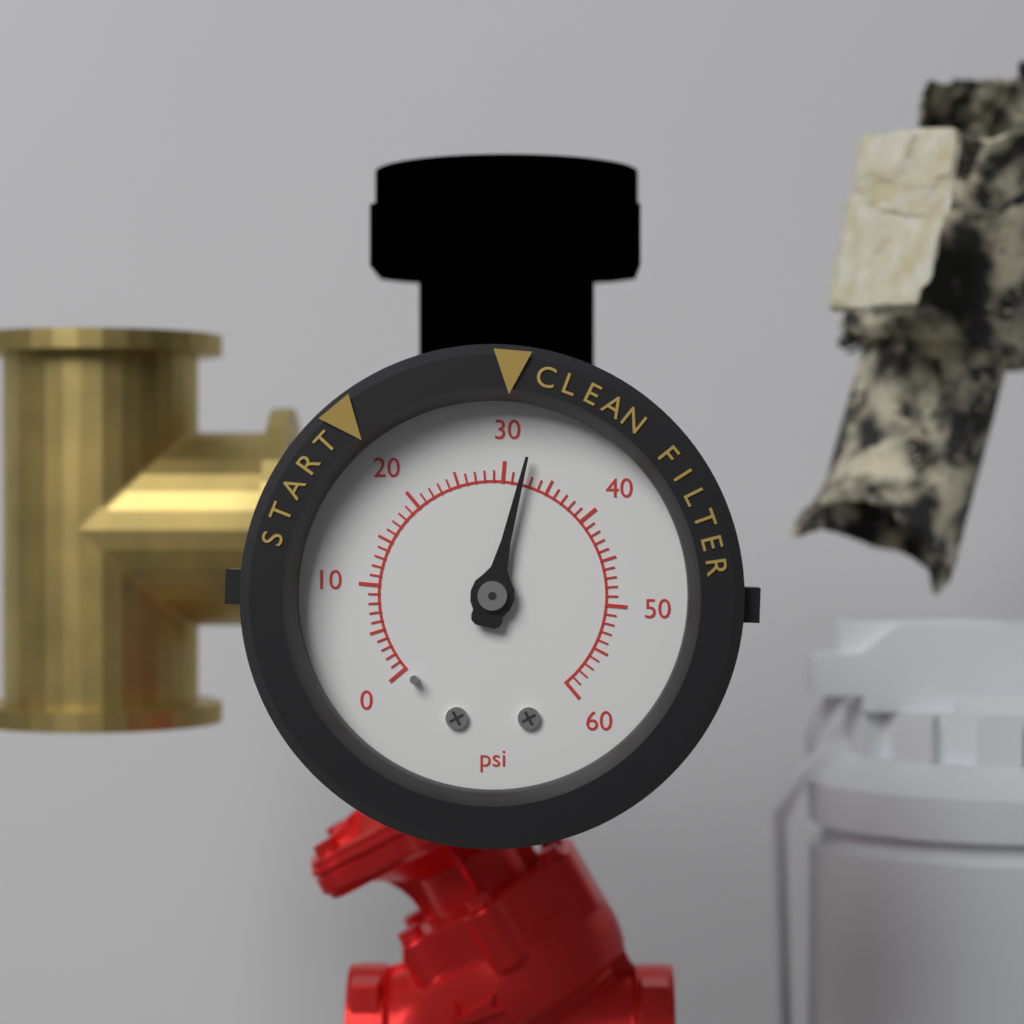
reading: 32 psi
